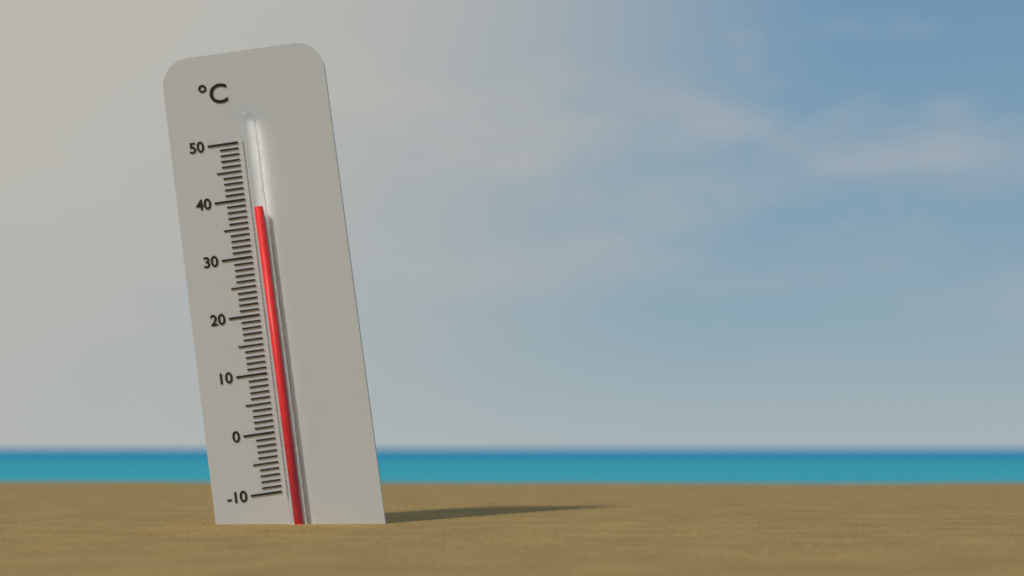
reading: 38 °C
